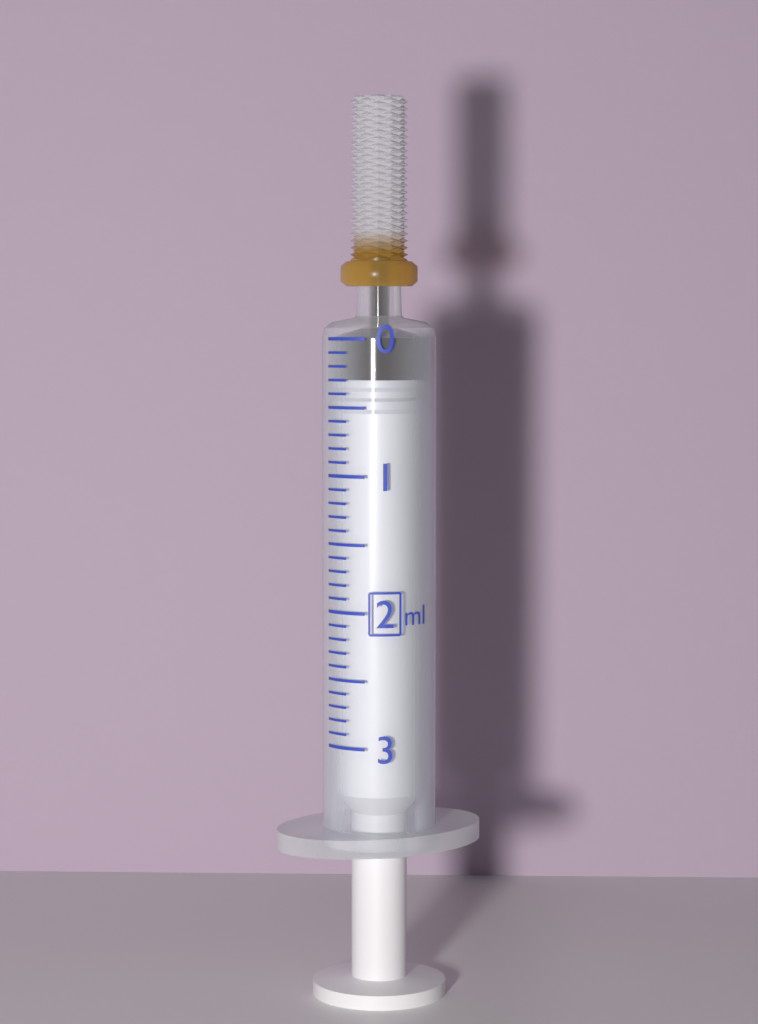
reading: 0.3 ml
